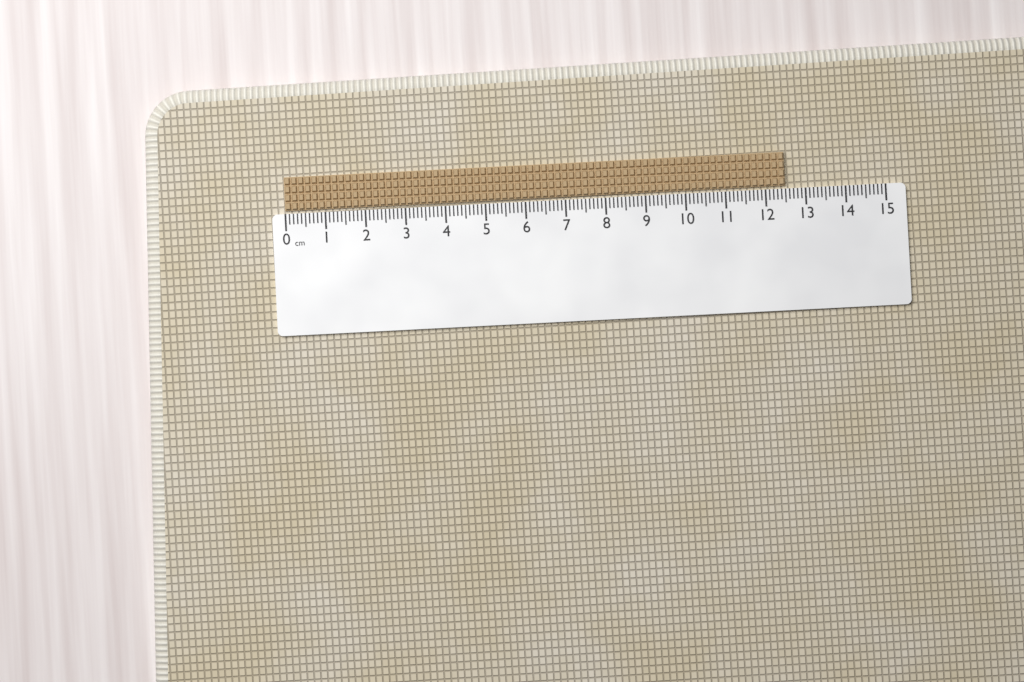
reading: 12.5 cm
